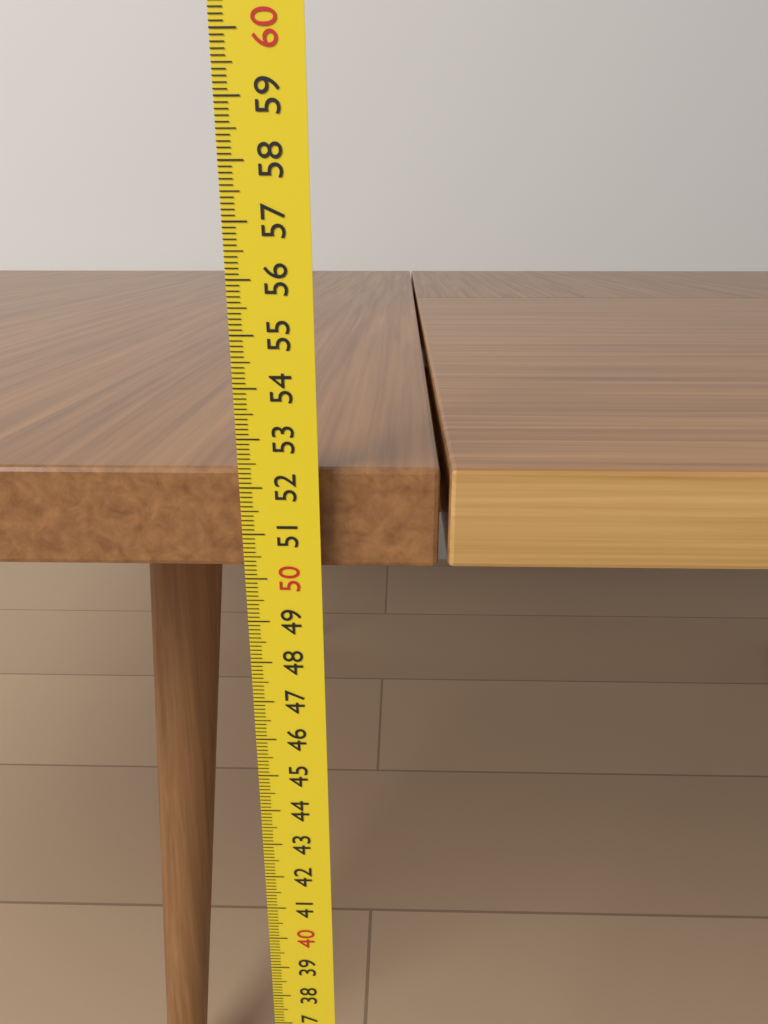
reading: 52.3 cm
